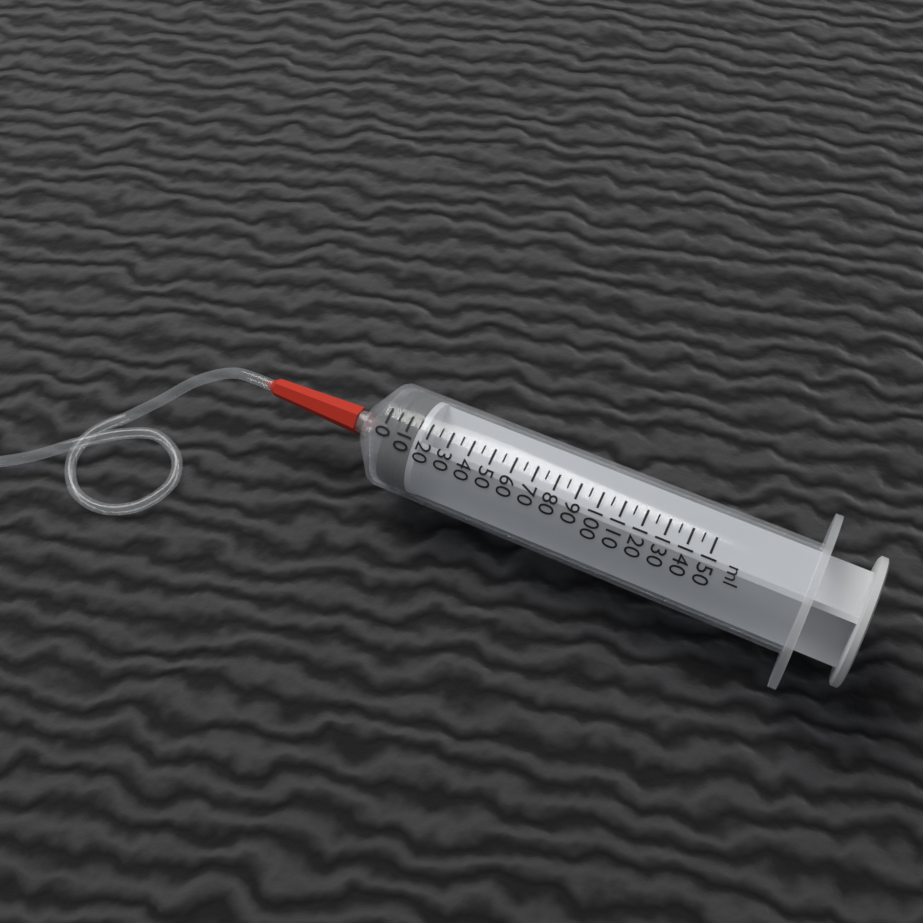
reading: 0 ml
